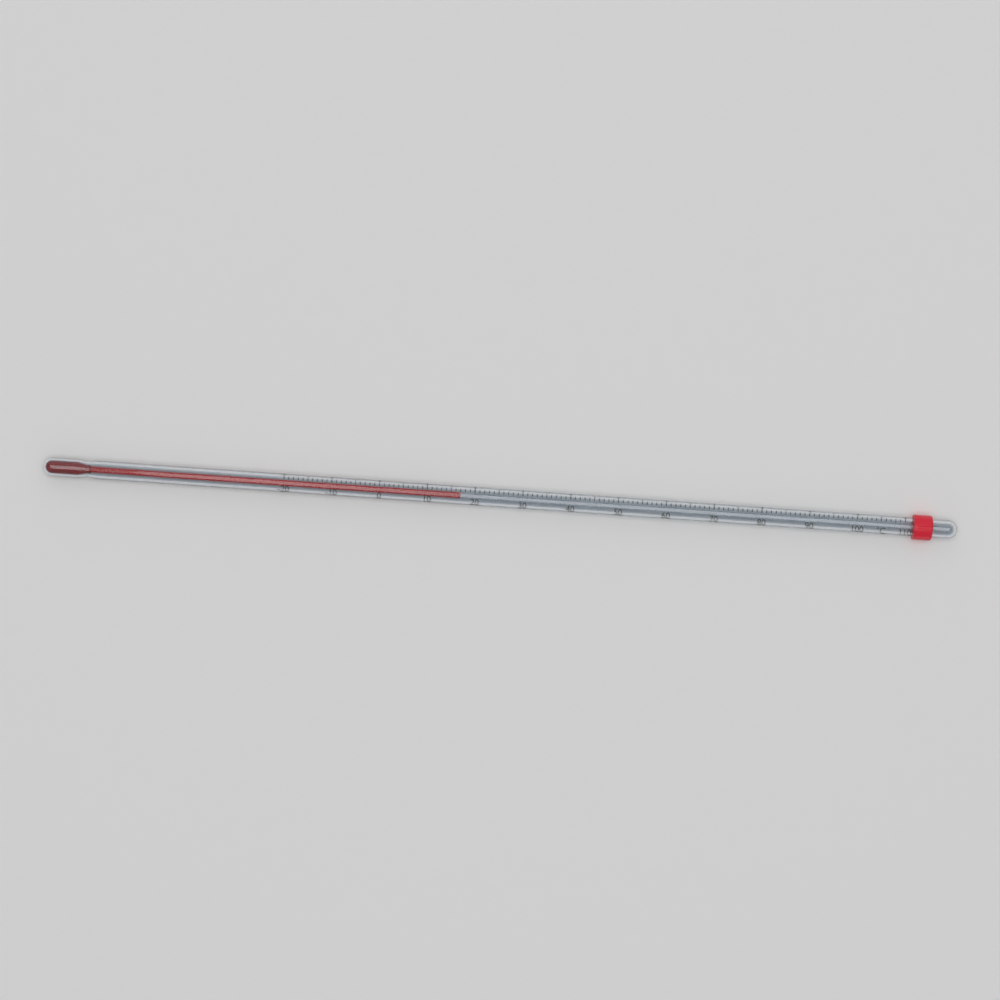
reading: 17 °C
